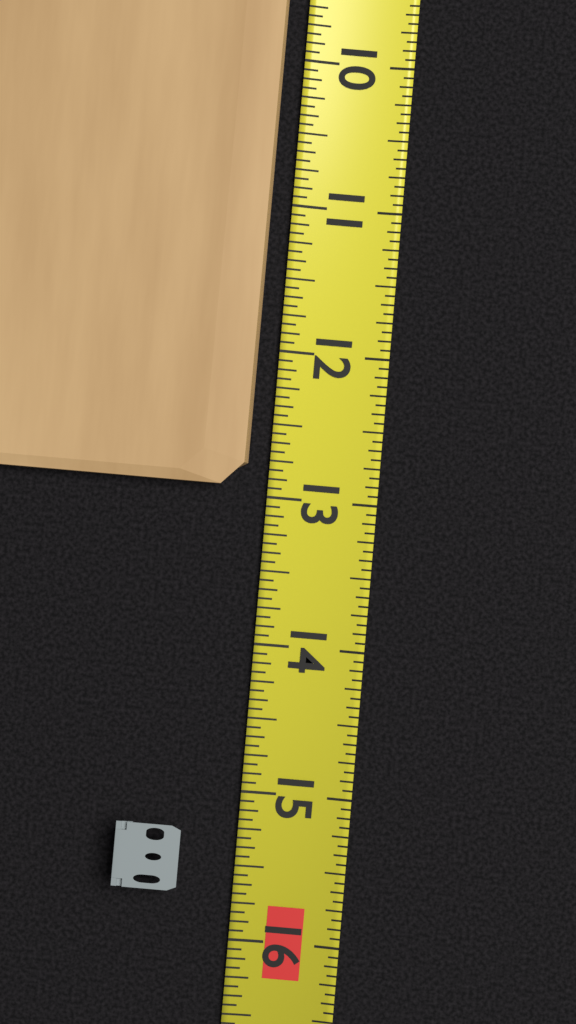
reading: 12.9375 (no unit)
